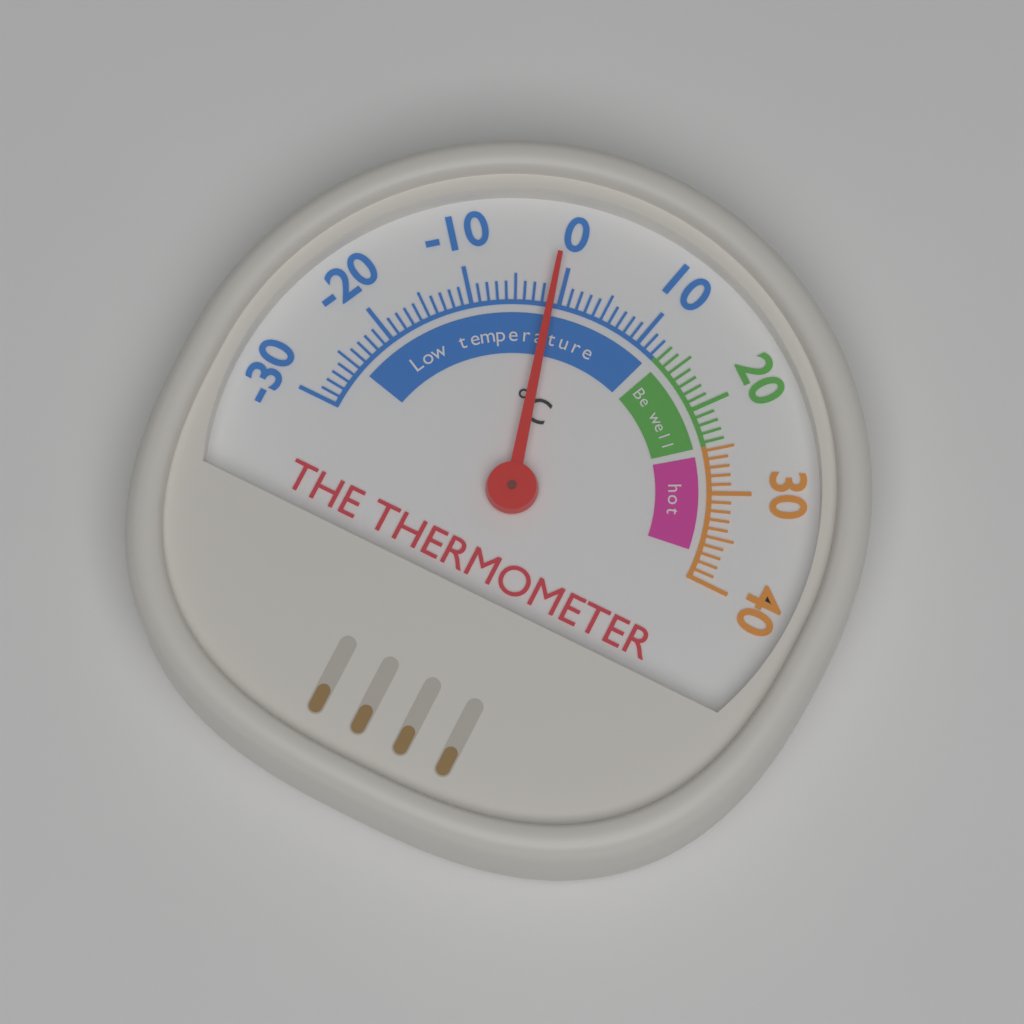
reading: -1 °C
